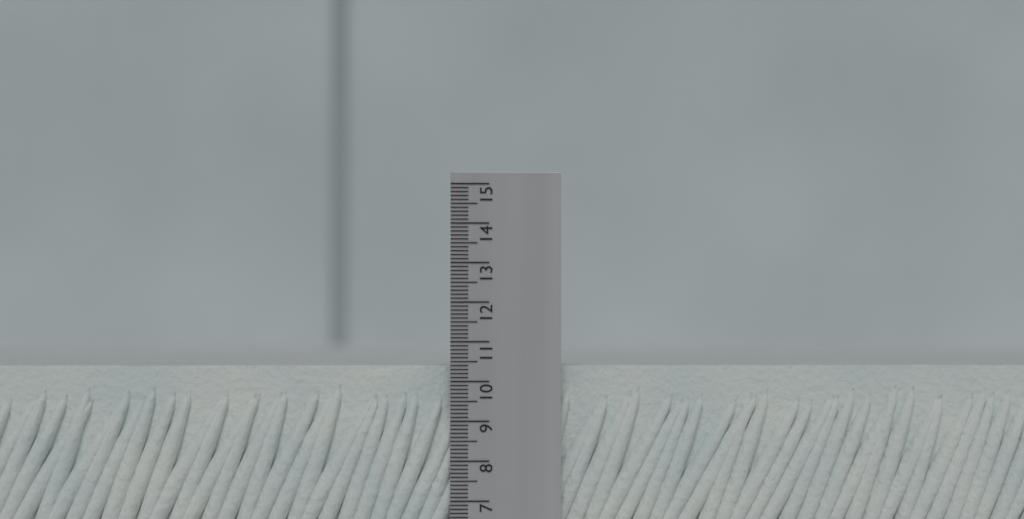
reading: 10.4 (no unit)
